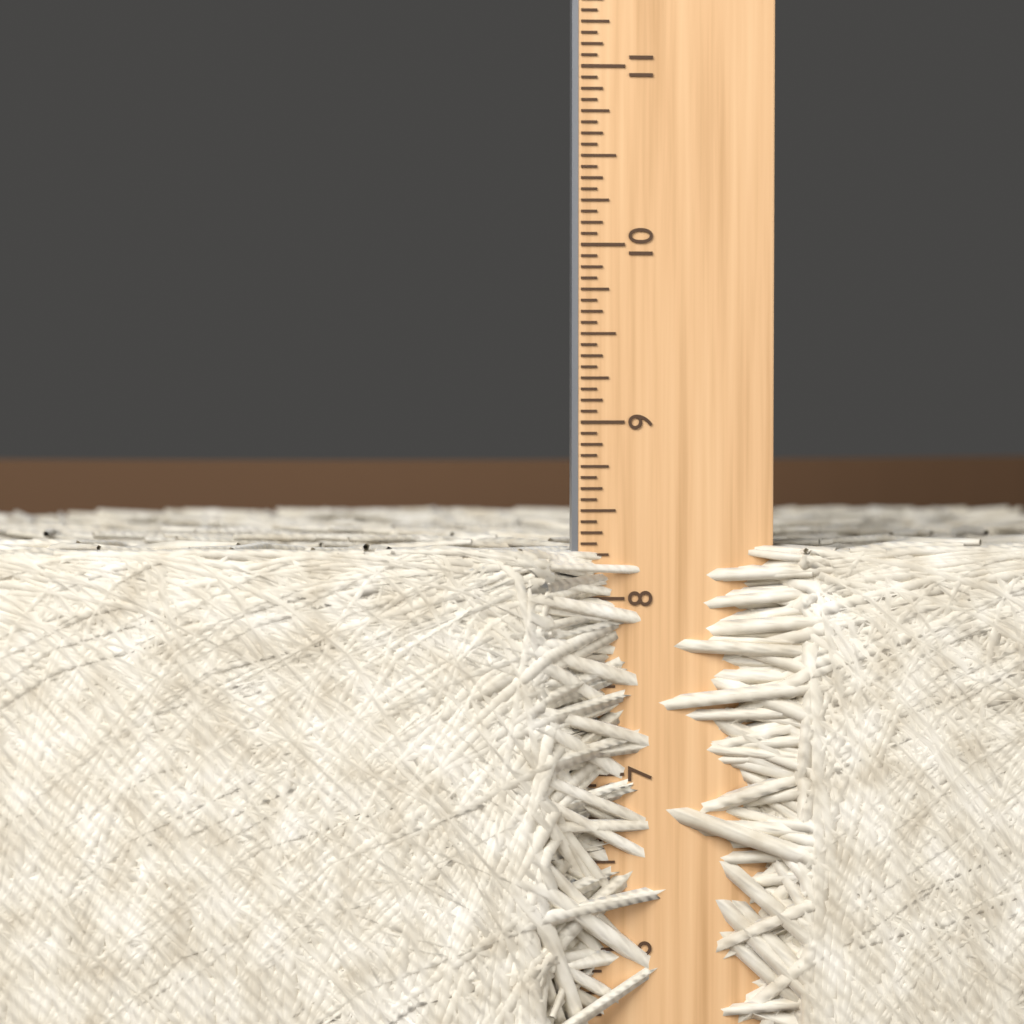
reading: 8.3125 in
